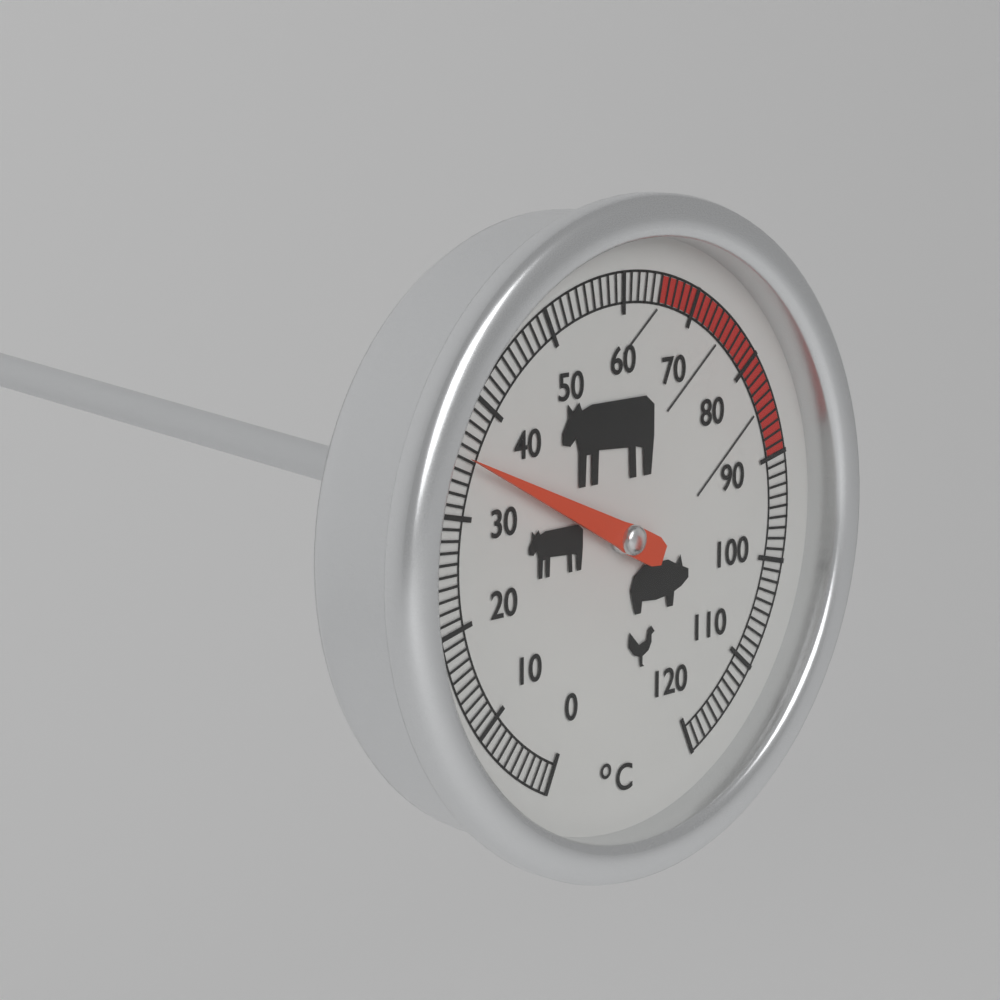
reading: 35 °C
